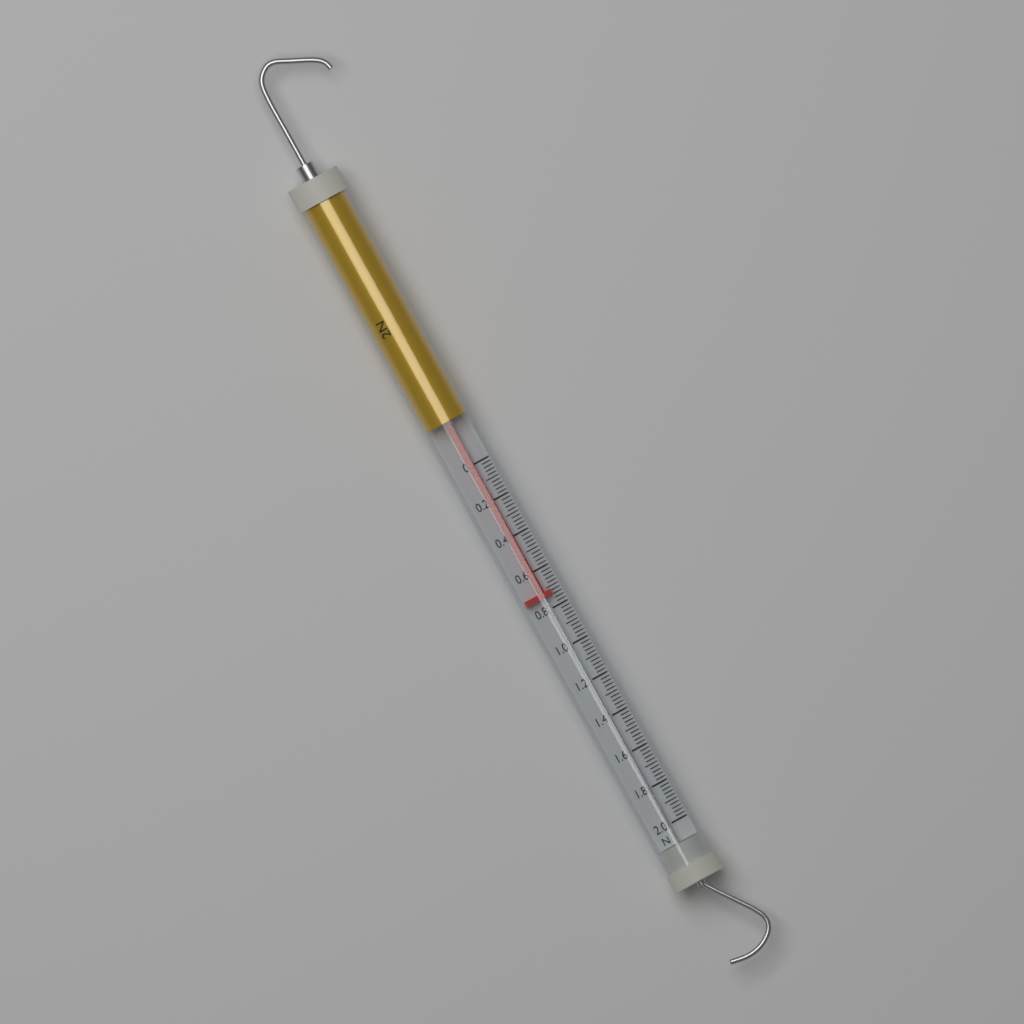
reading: 0.74 N
